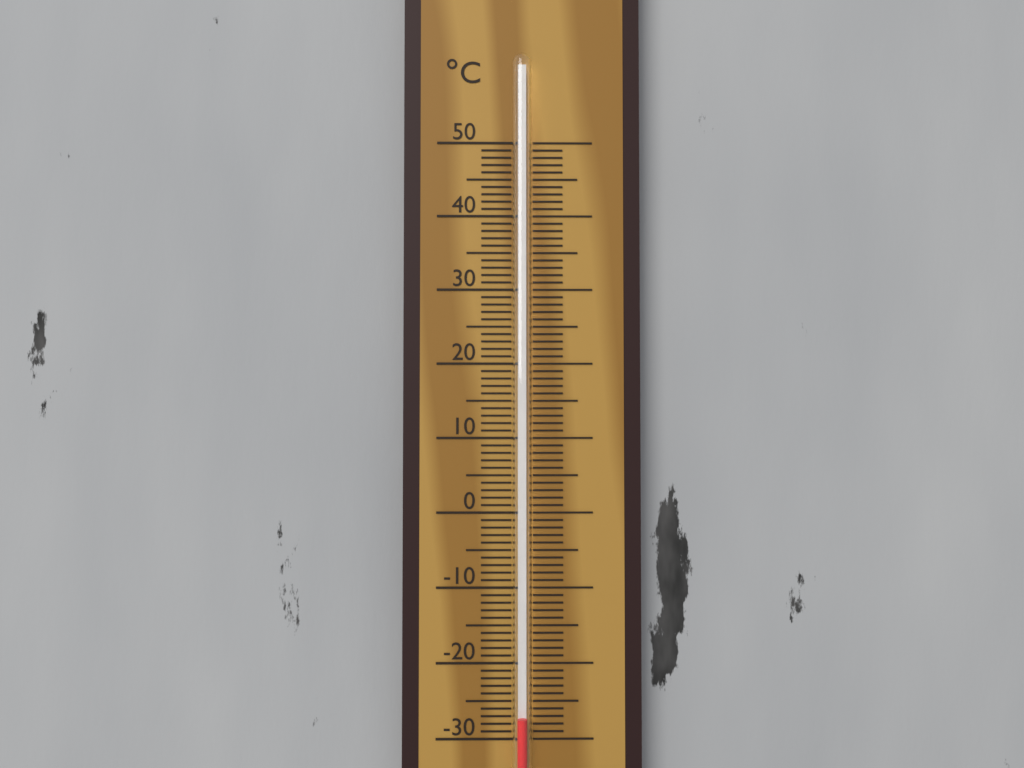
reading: -27 °C
